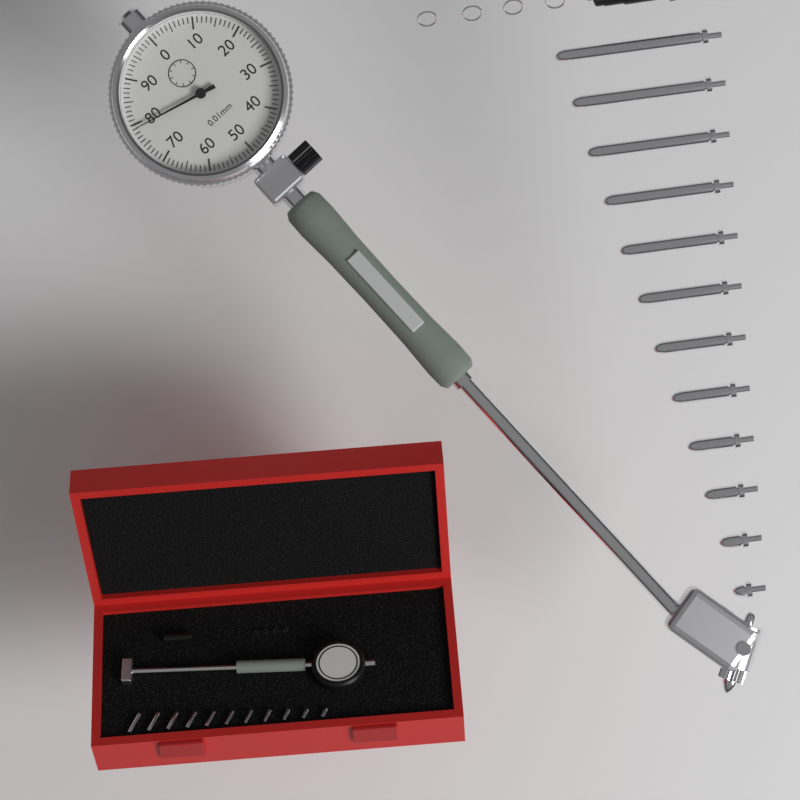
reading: 0.79 mm
